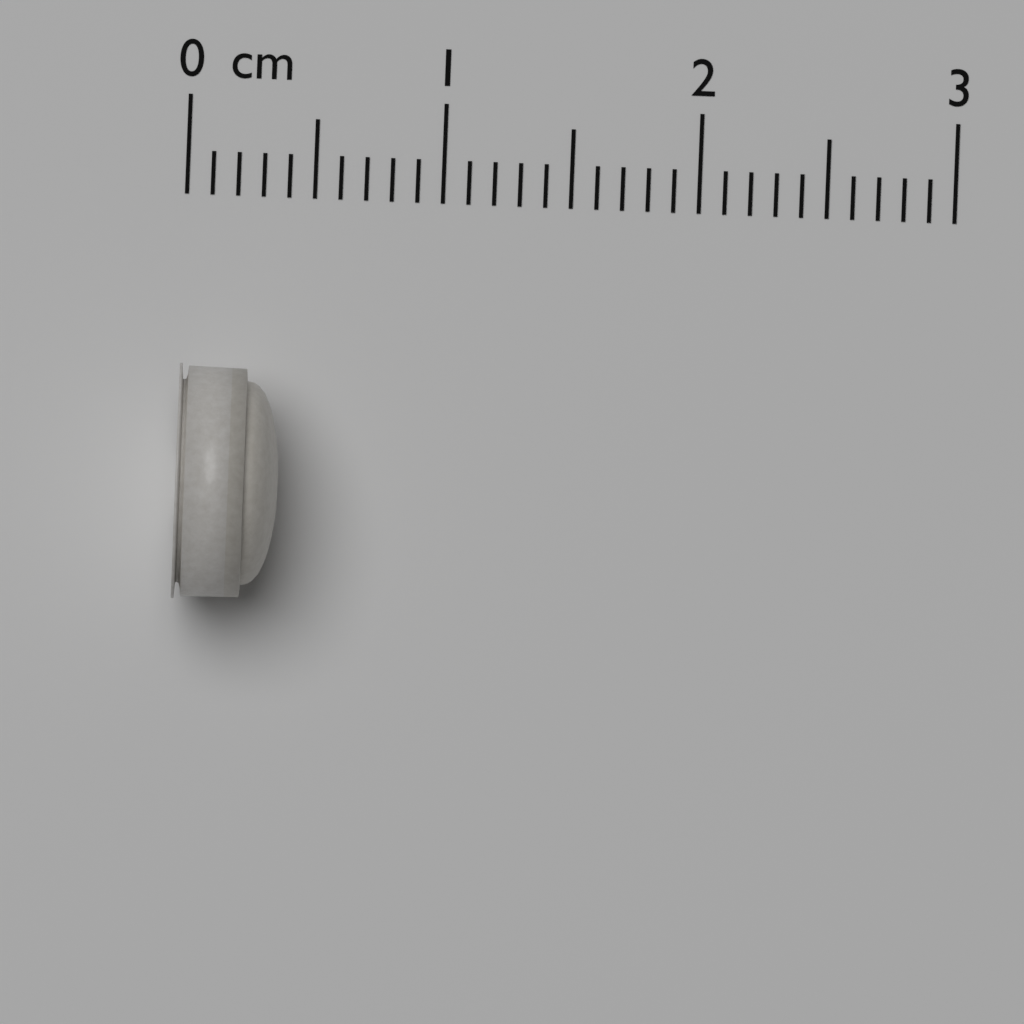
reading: 0.4 cm
